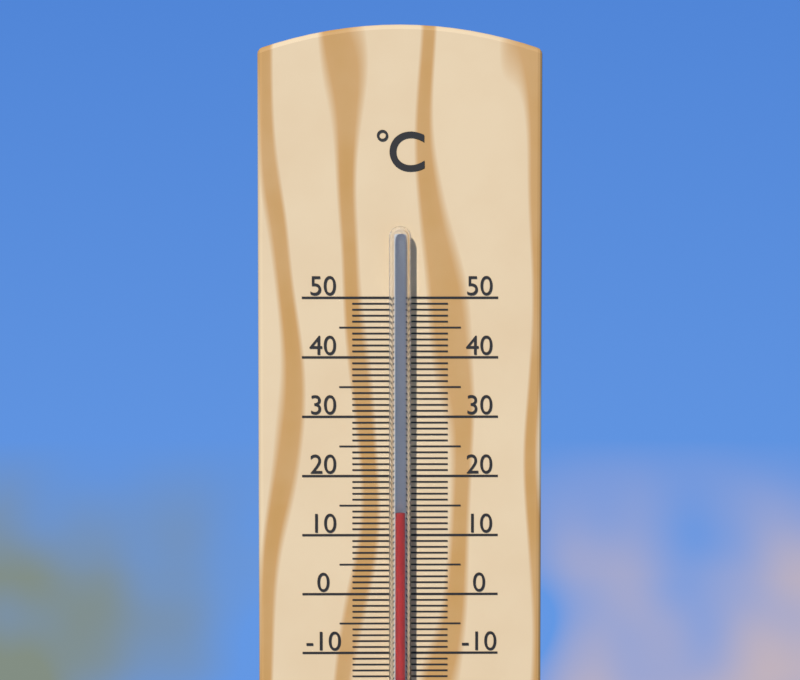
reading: 14 °C
